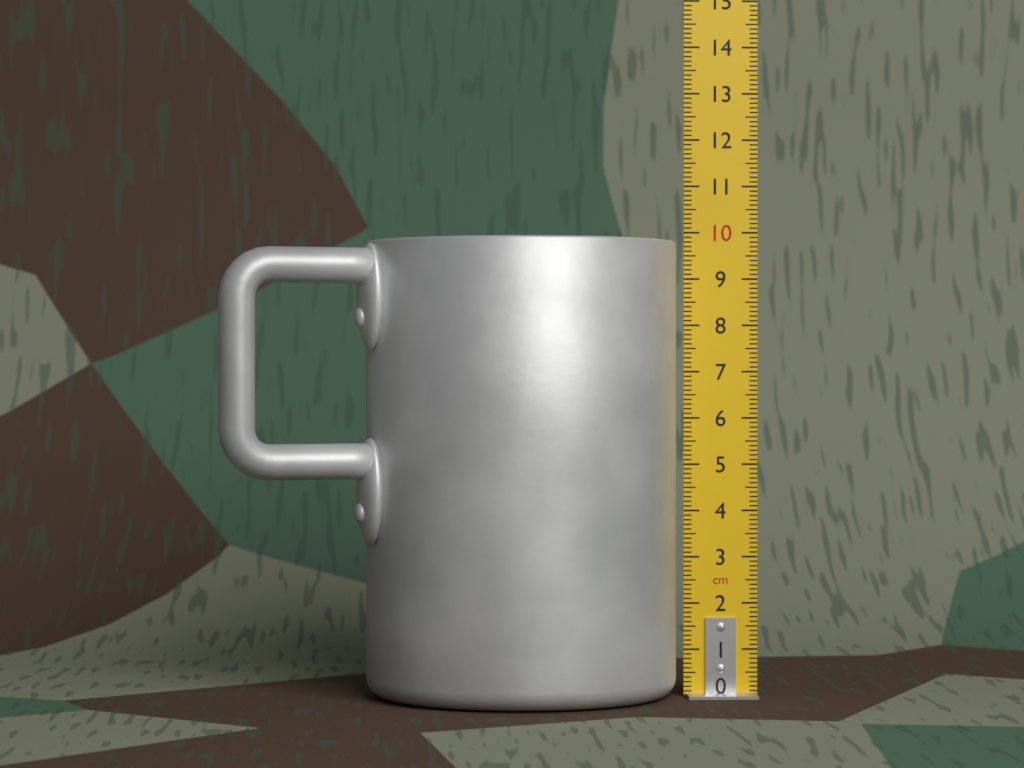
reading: 9.8 cm
